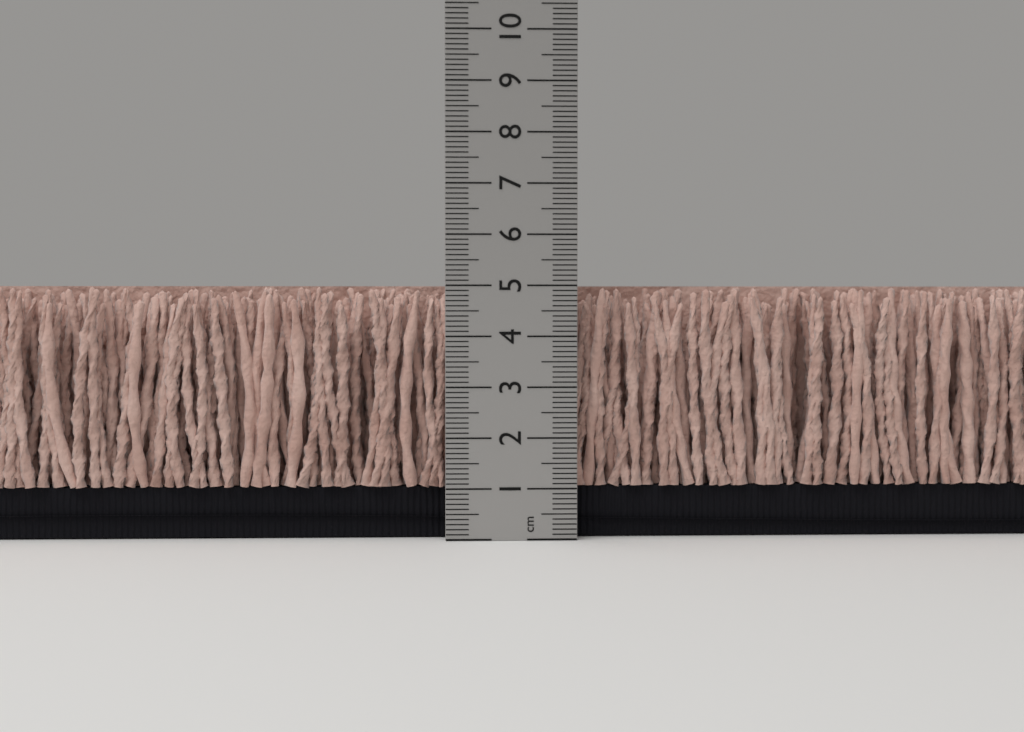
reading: 5.0 cm
